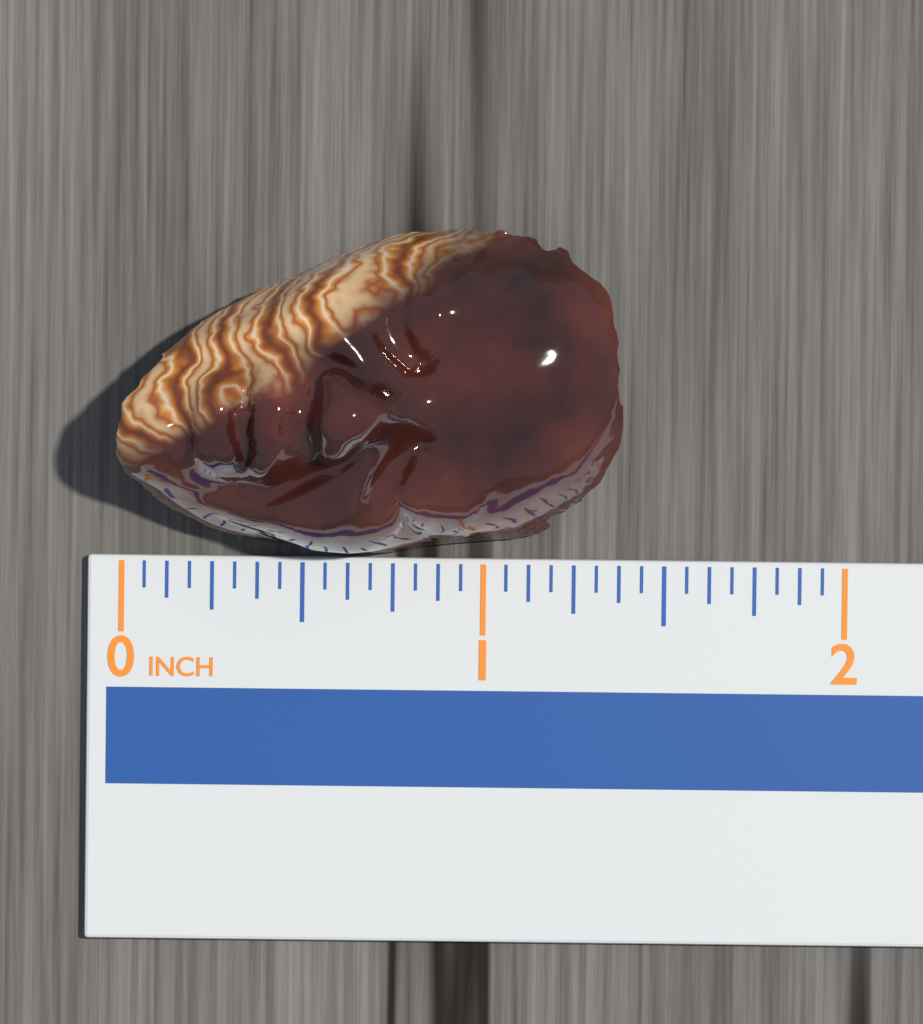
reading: 1.3750 in
